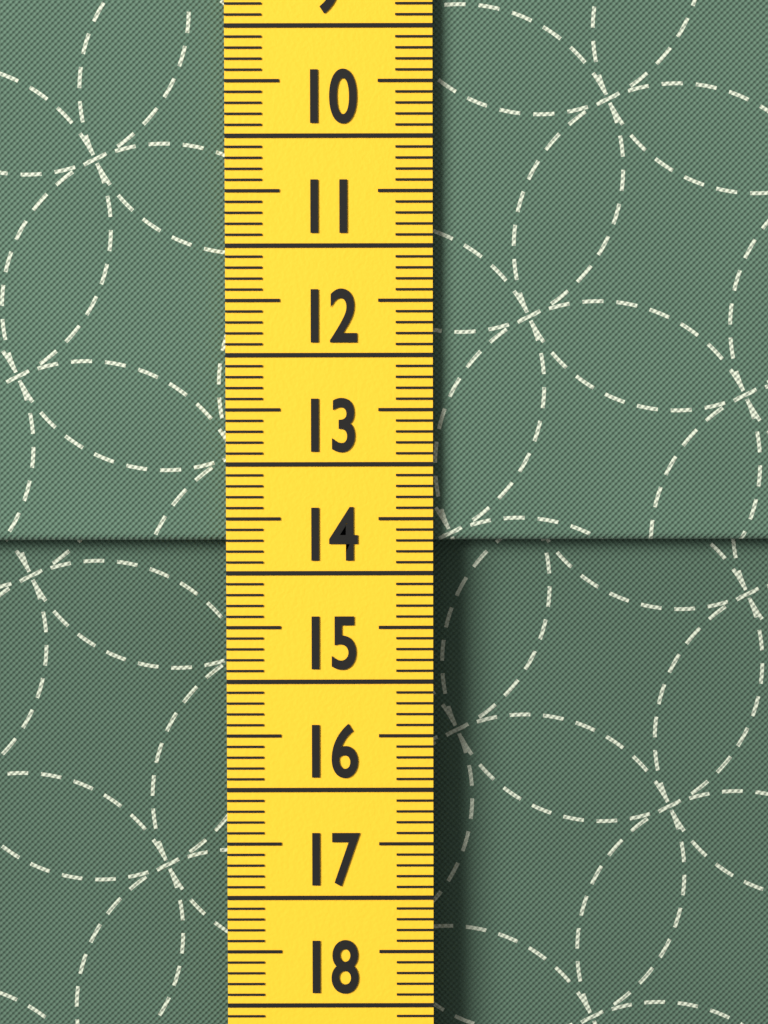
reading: 13.7 cm
